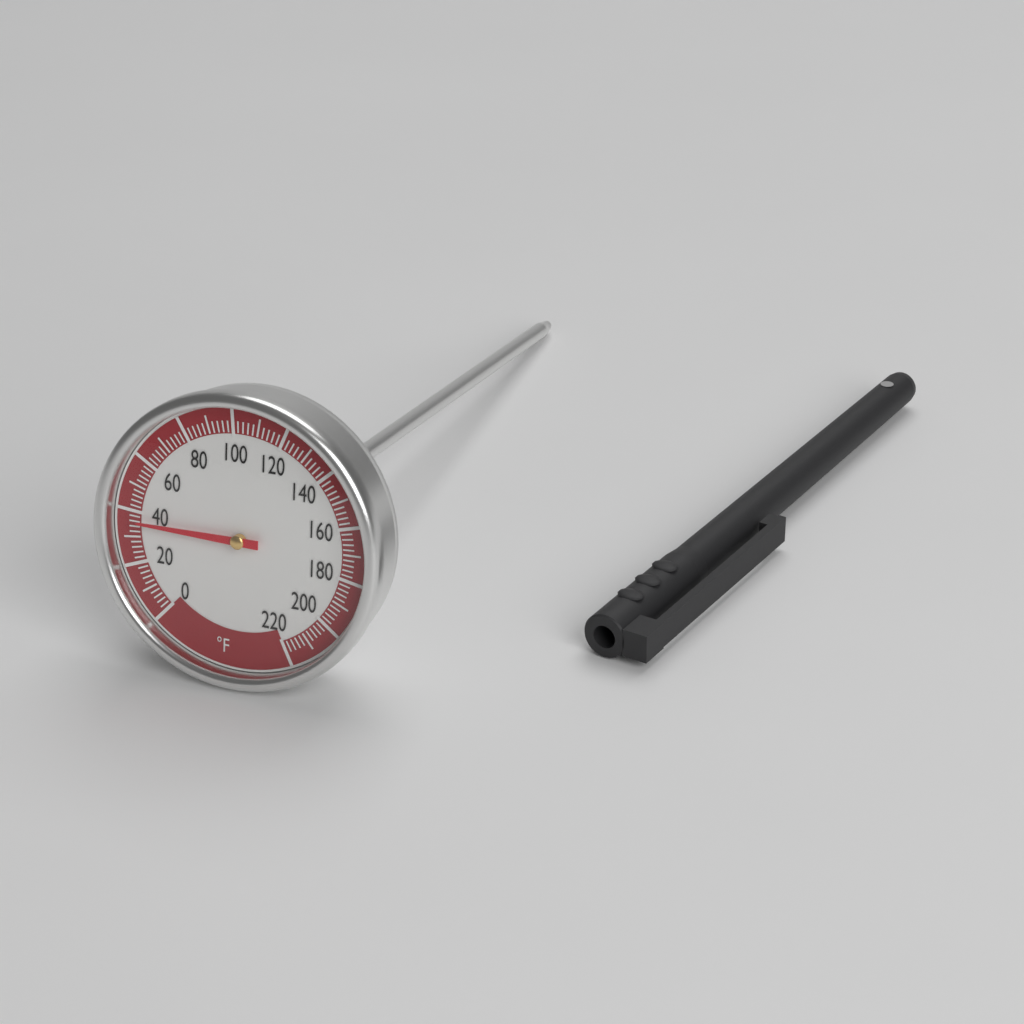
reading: 36 °F
